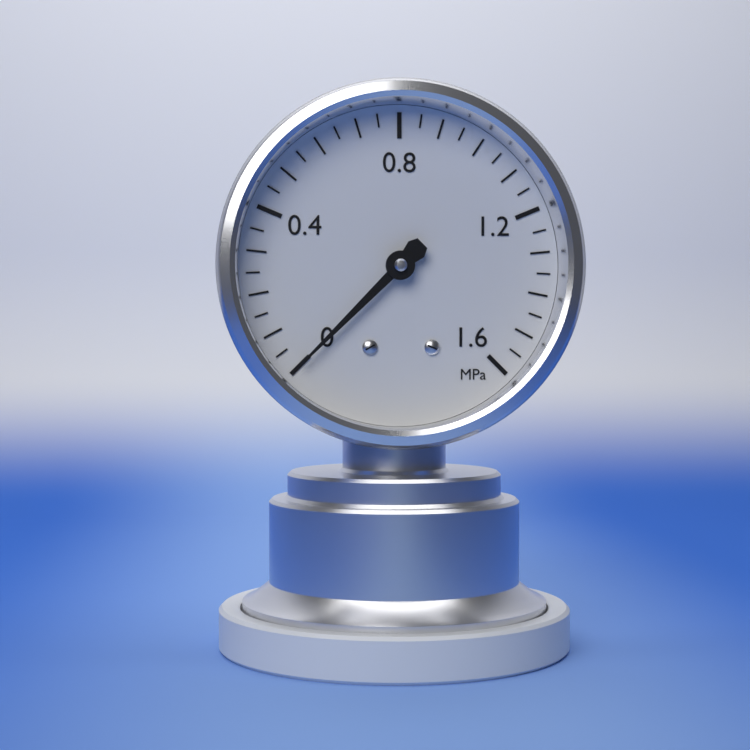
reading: 0.00 MPa
